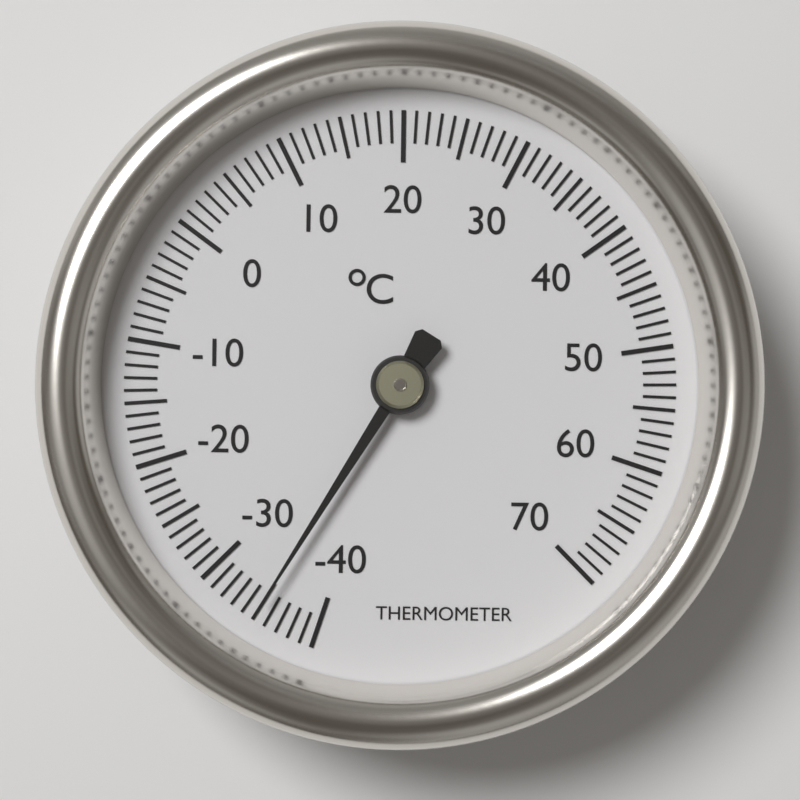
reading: -35 °C
